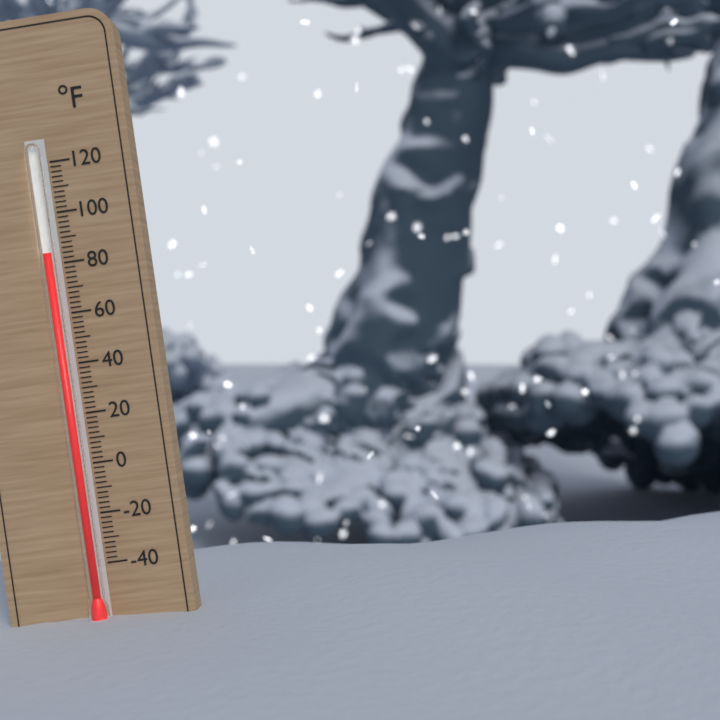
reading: 84 °F
